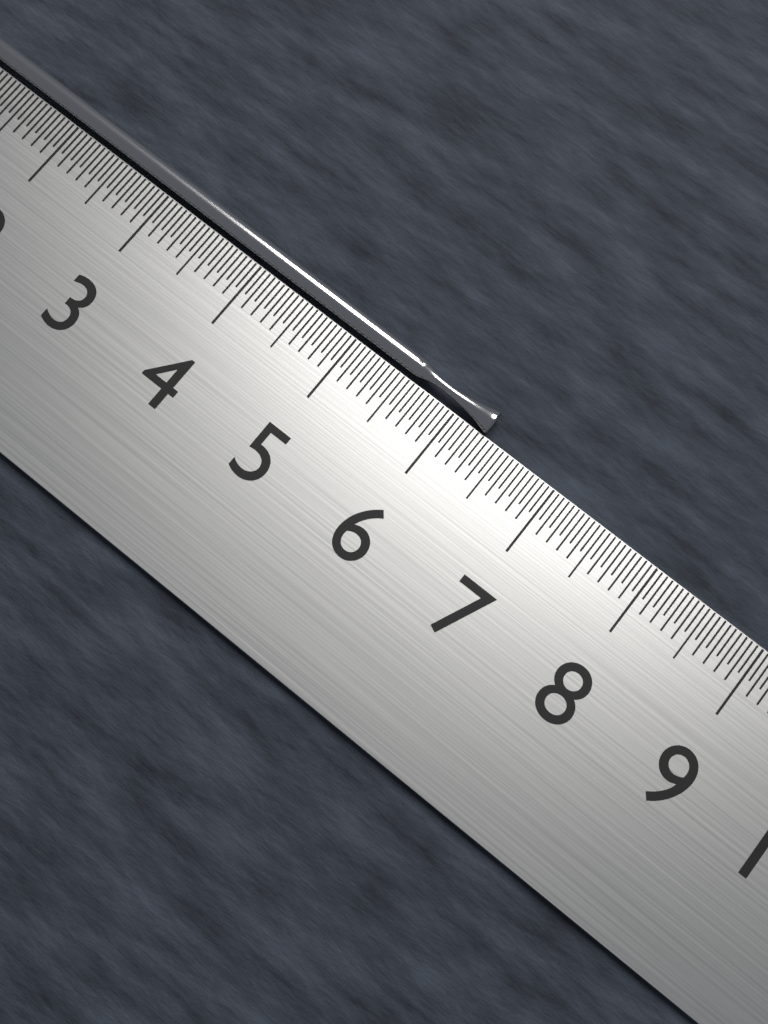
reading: 6.30 cm
